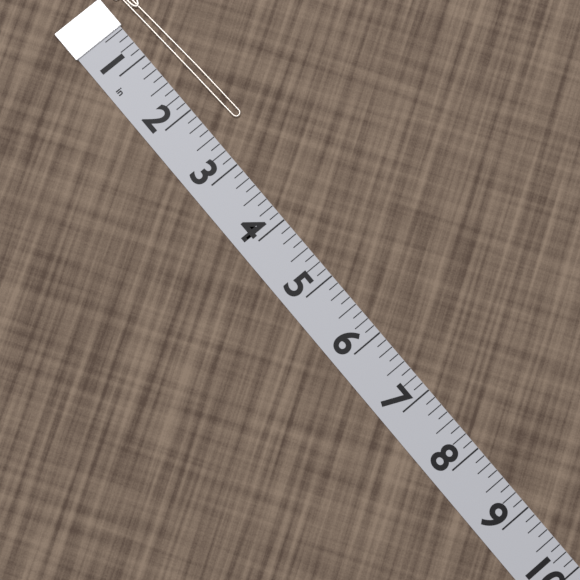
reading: 2.500 in
